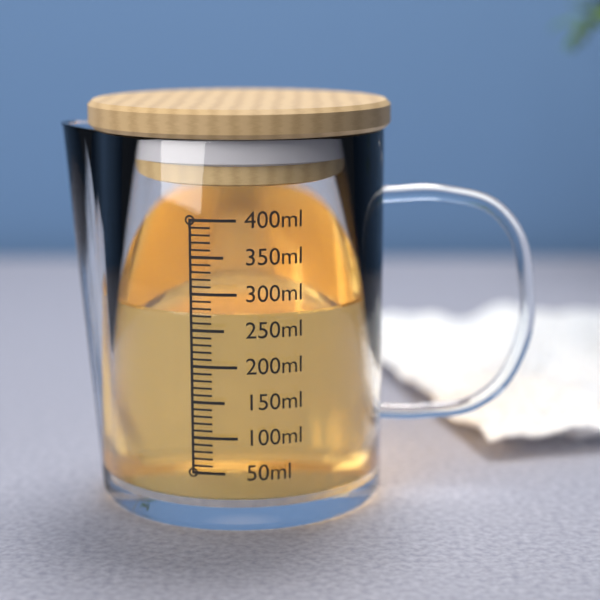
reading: 270 ml
